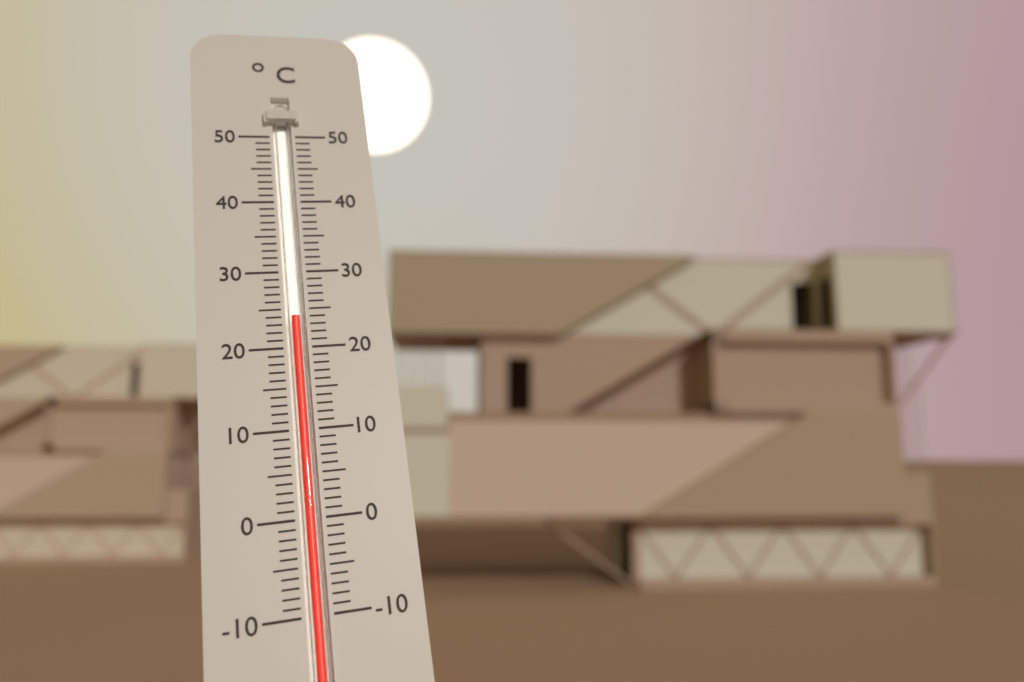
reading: 24 °C
